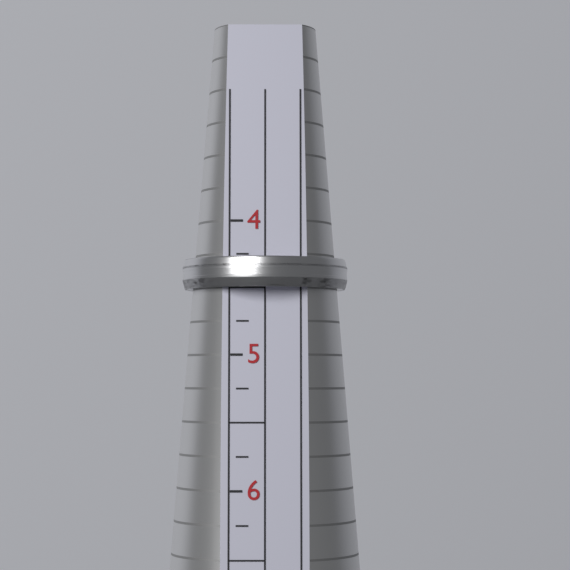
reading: 4.50 (no unit)
